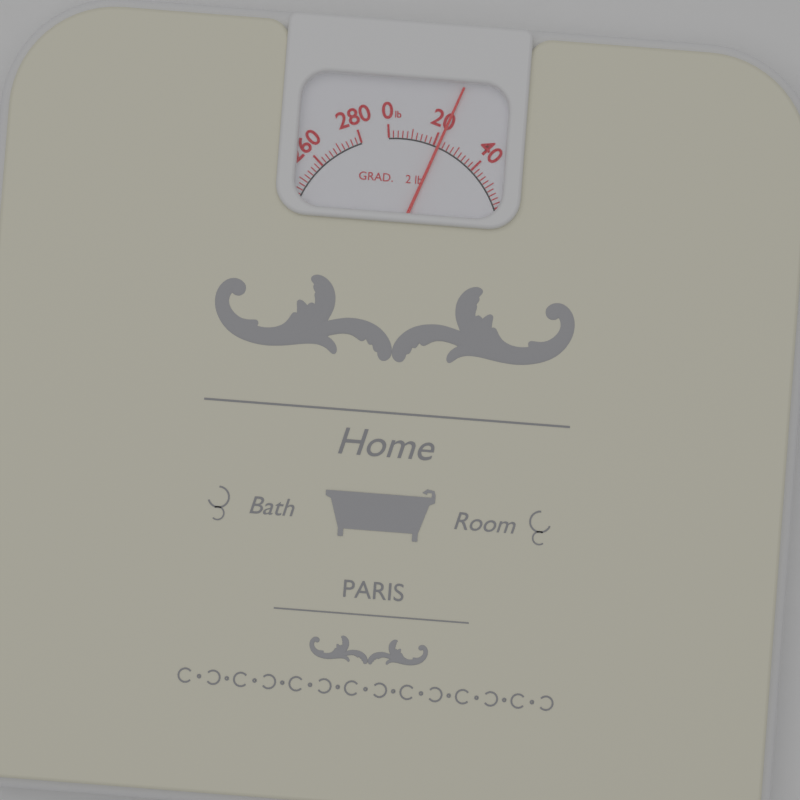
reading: 22 lb
